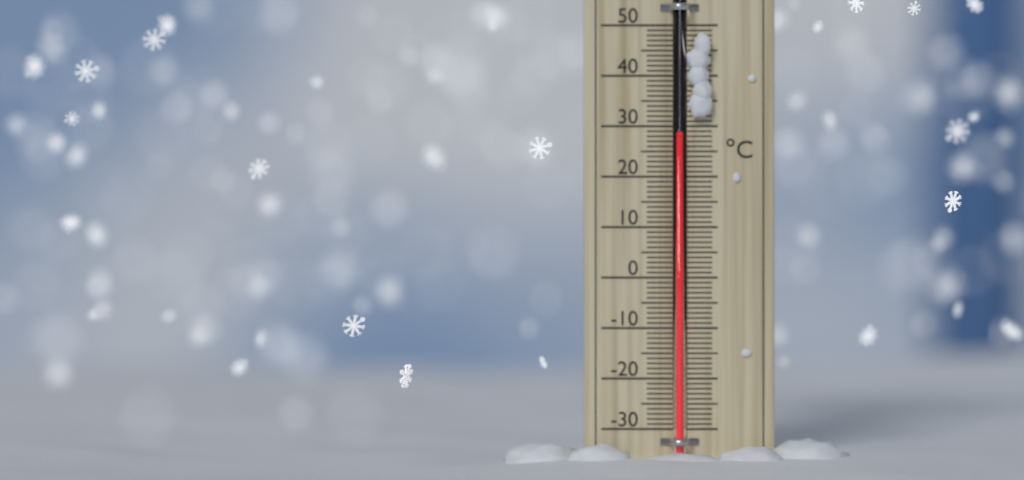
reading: 28 °C
